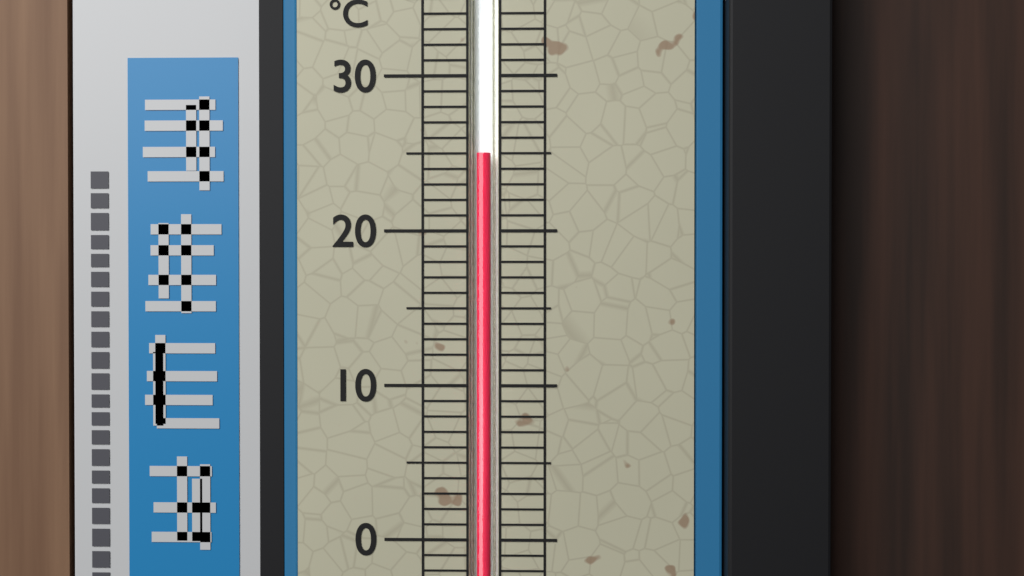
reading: 25 °C
